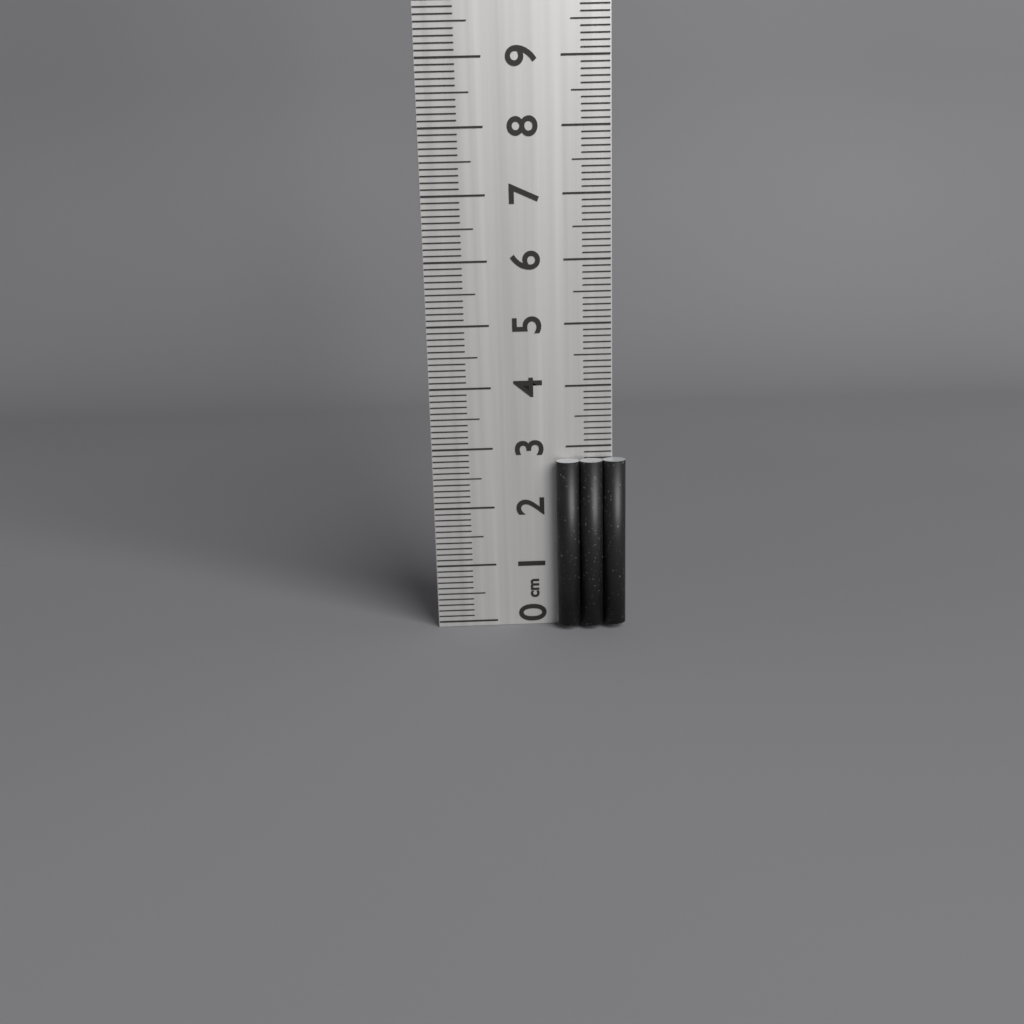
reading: 2.8 cm
